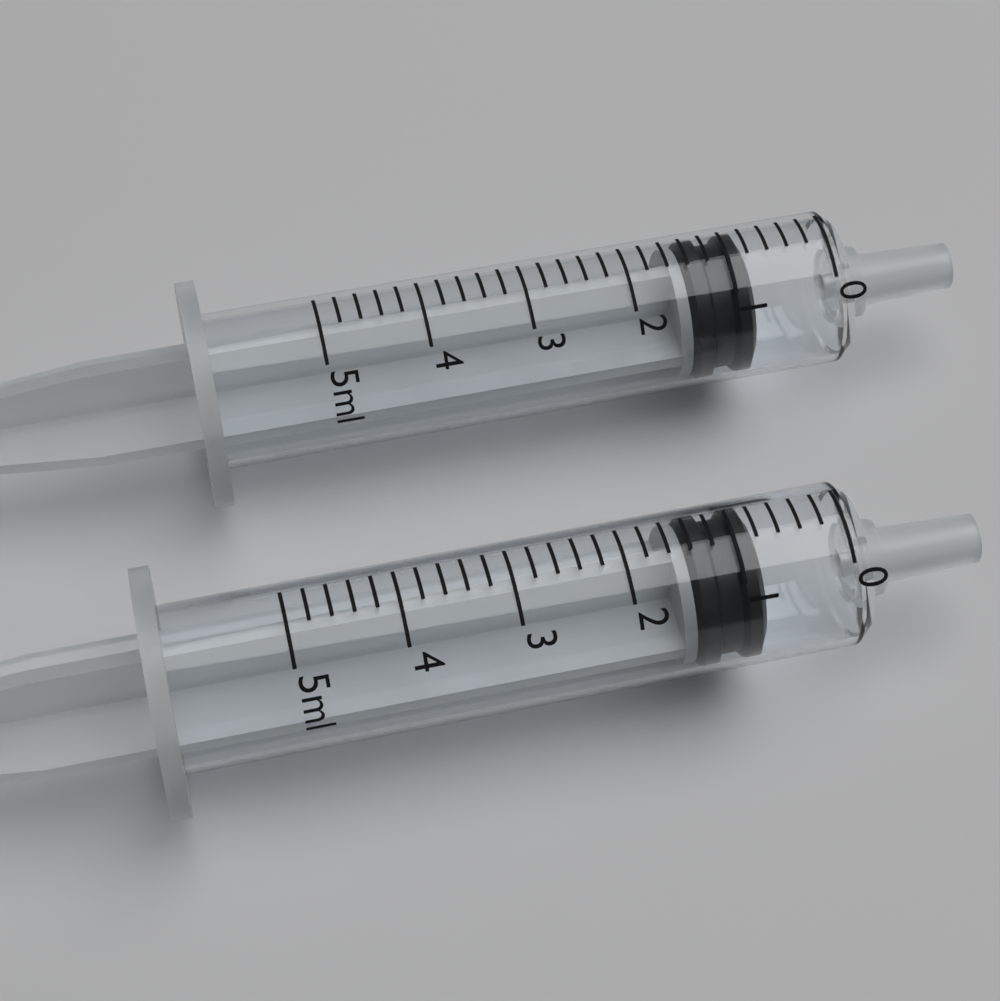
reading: 0.8 ml
